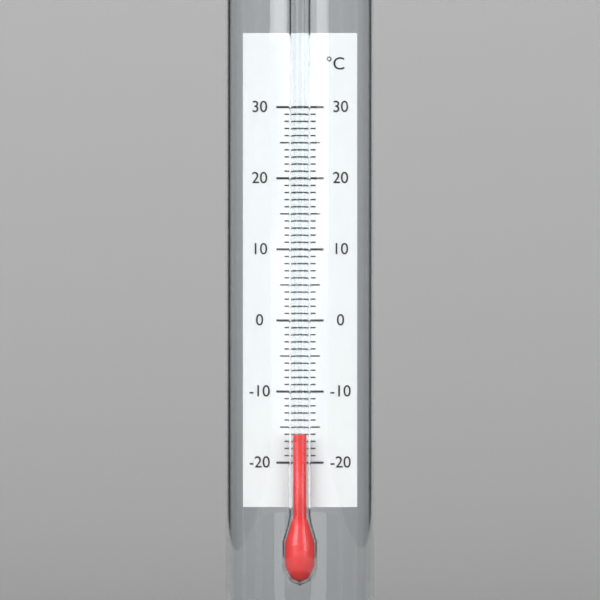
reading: -16 °C
